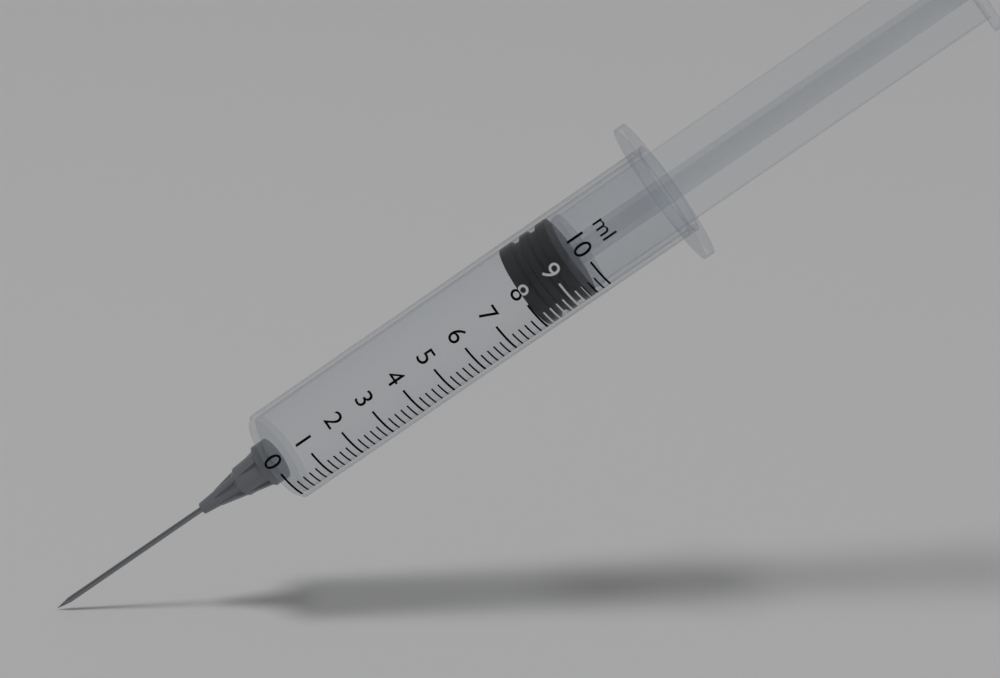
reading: 8.0 ml
